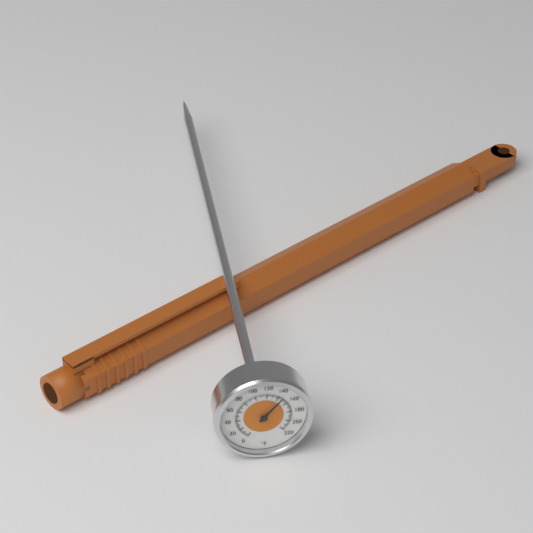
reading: 146 °F
